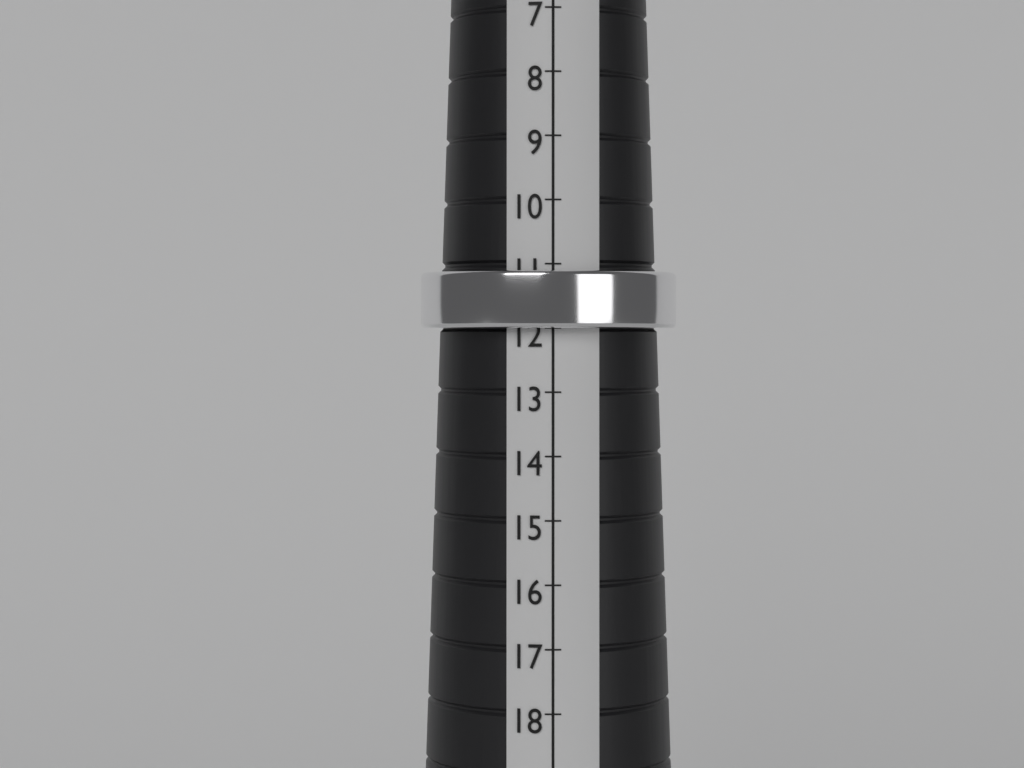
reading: 12 (no unit)
